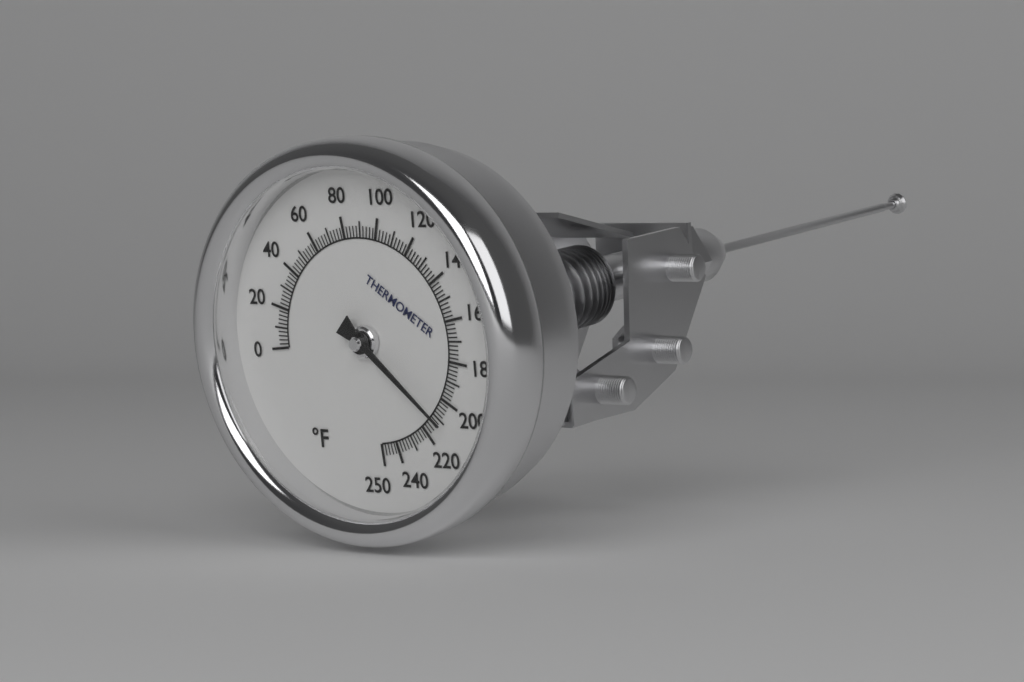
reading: 210 °F
